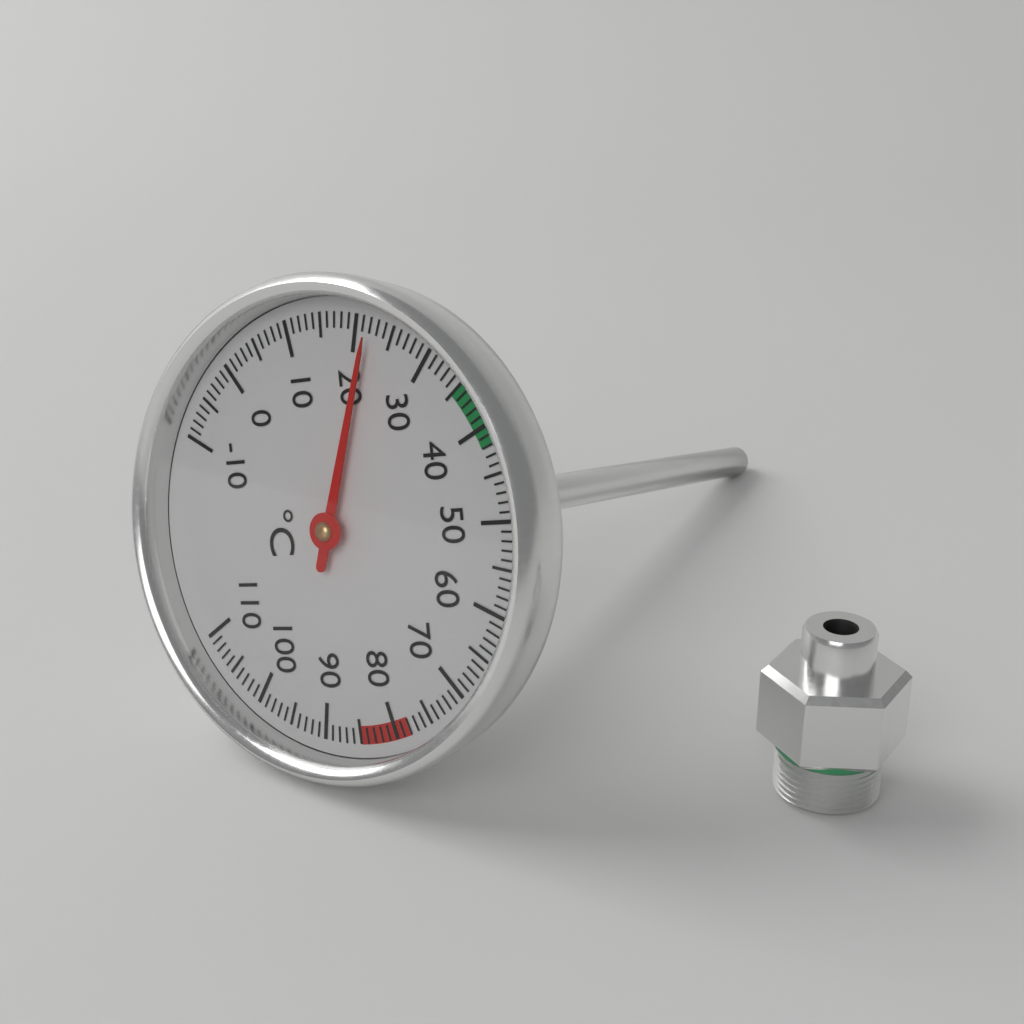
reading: 22 °C
